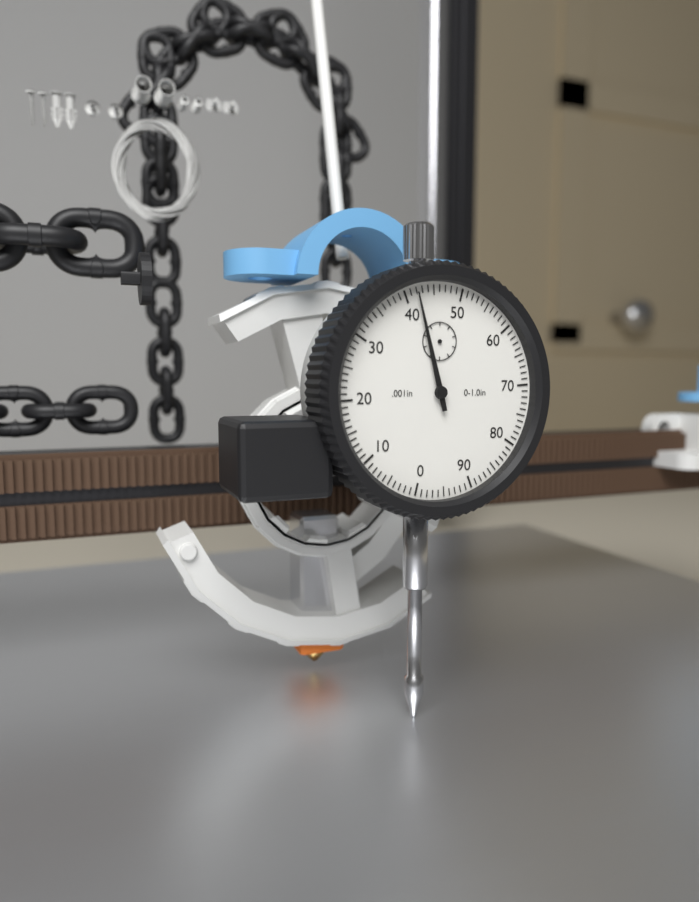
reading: 0.042 in
